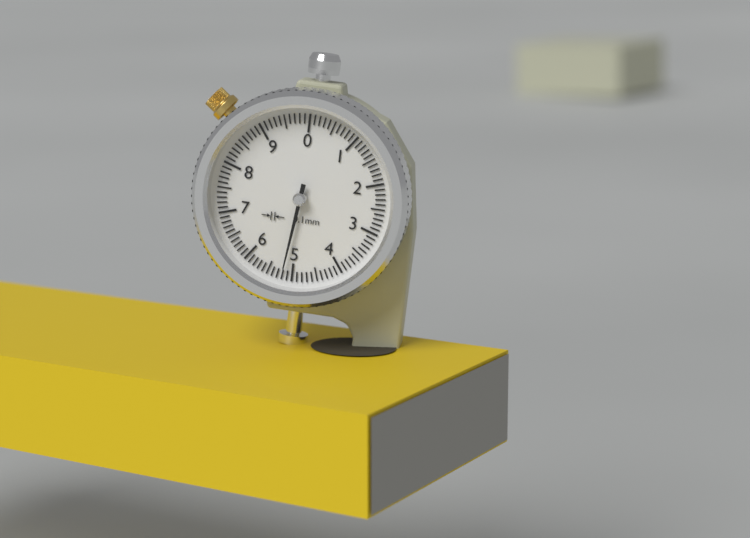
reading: 5.2 mm
